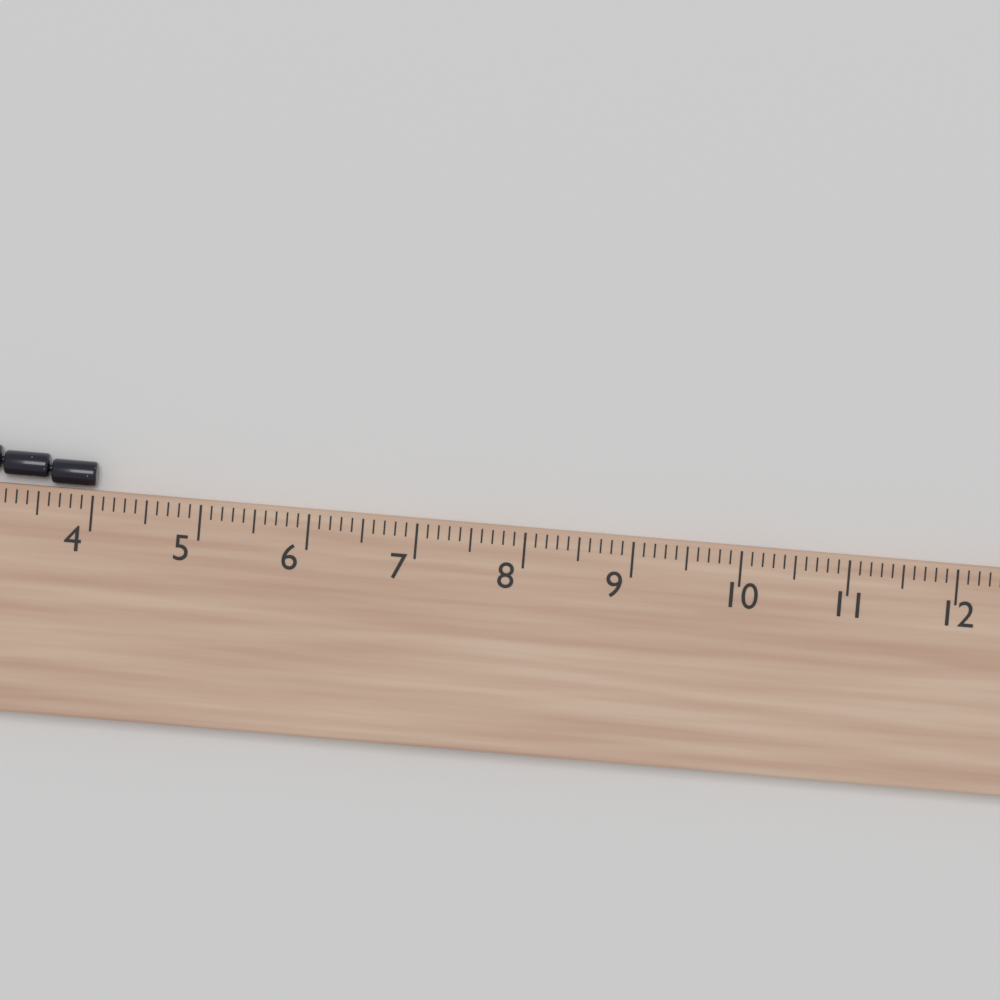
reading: 4.0 cm
